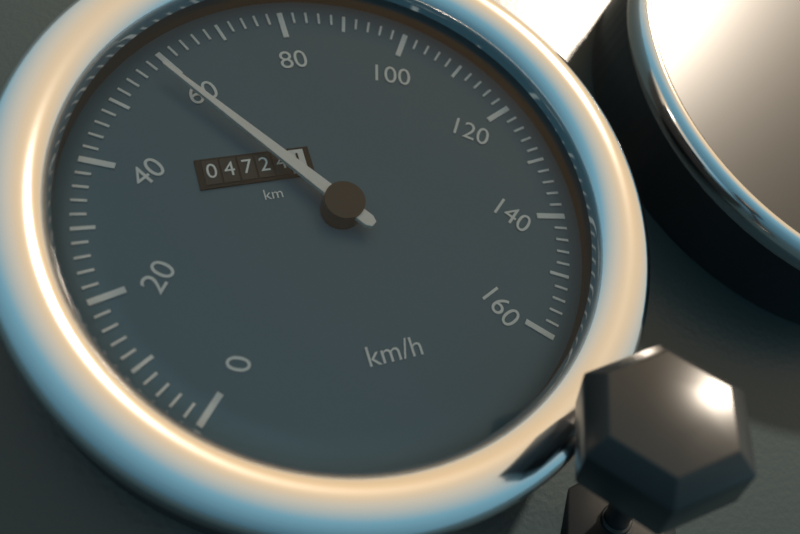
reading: 58 km/h
